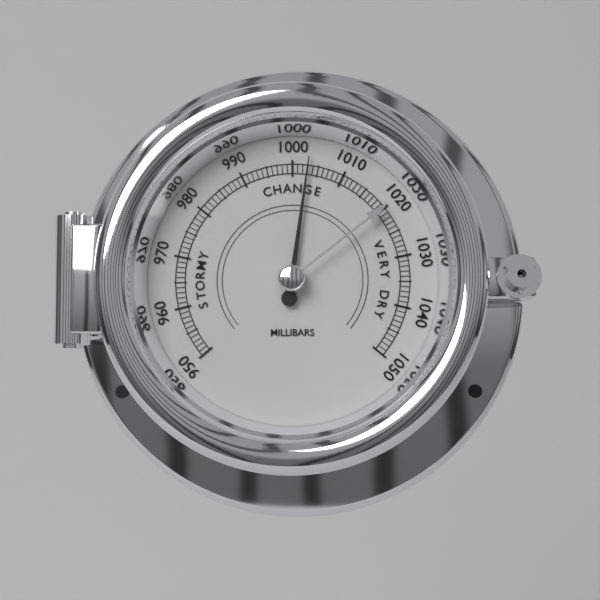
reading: 1003 mbar
